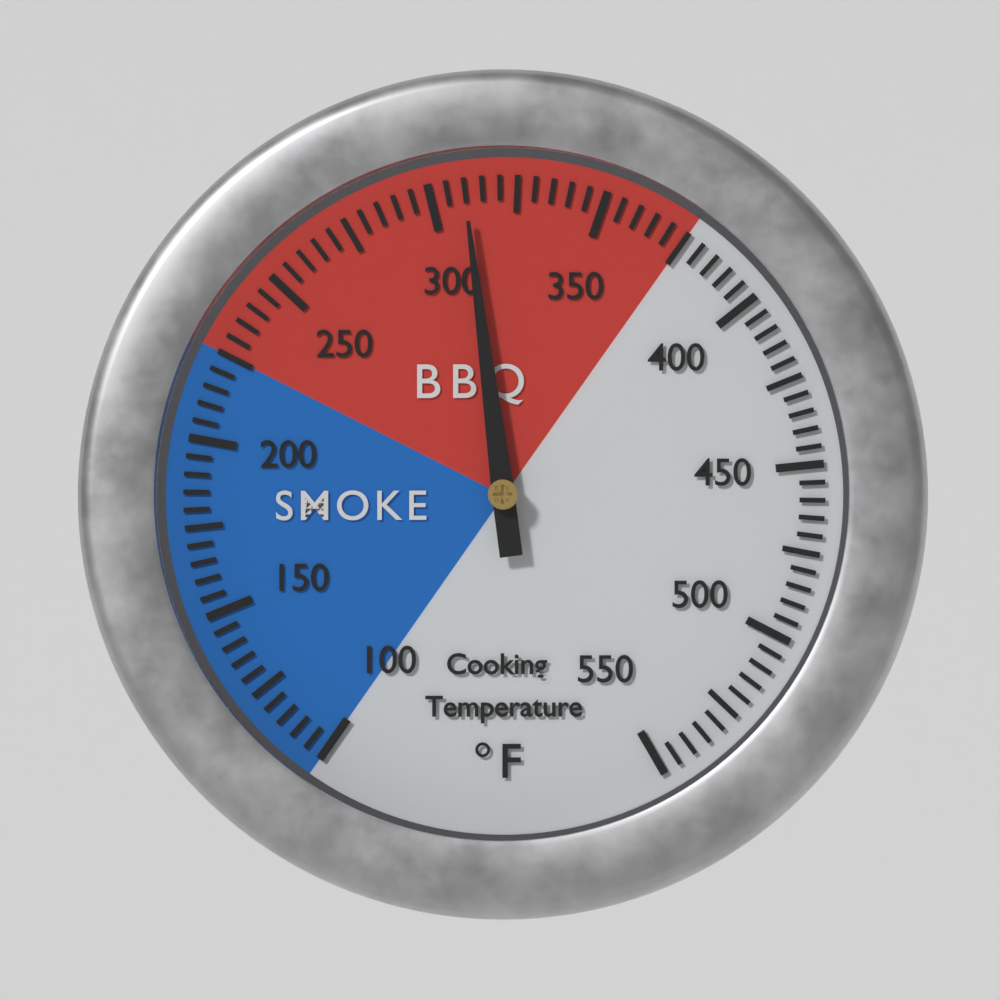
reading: 310 °F
